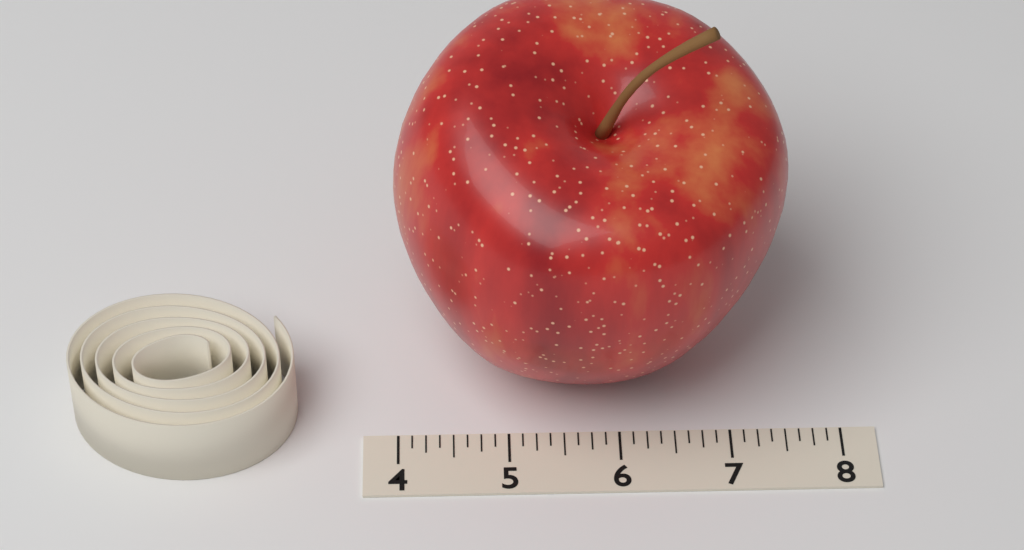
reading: 7.500 (no unit)
